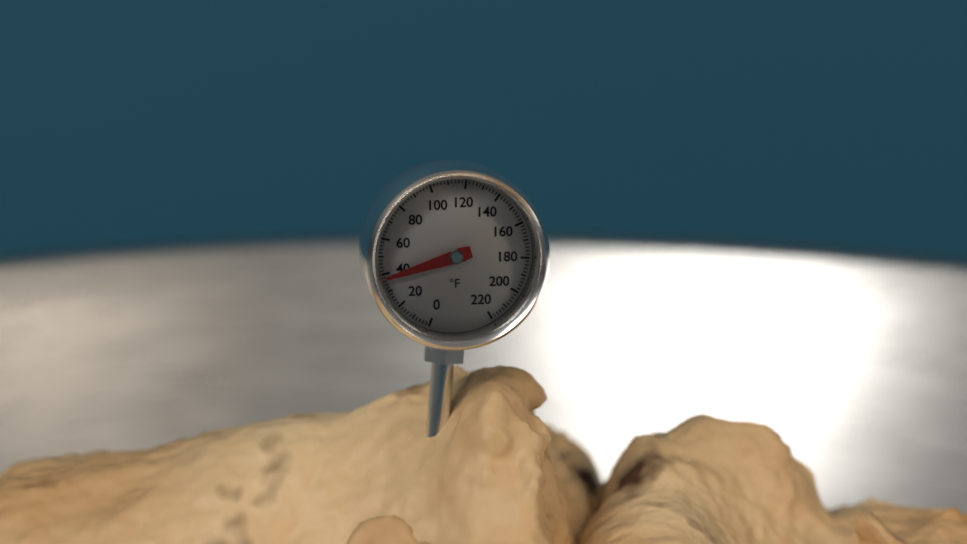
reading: 38 °F
